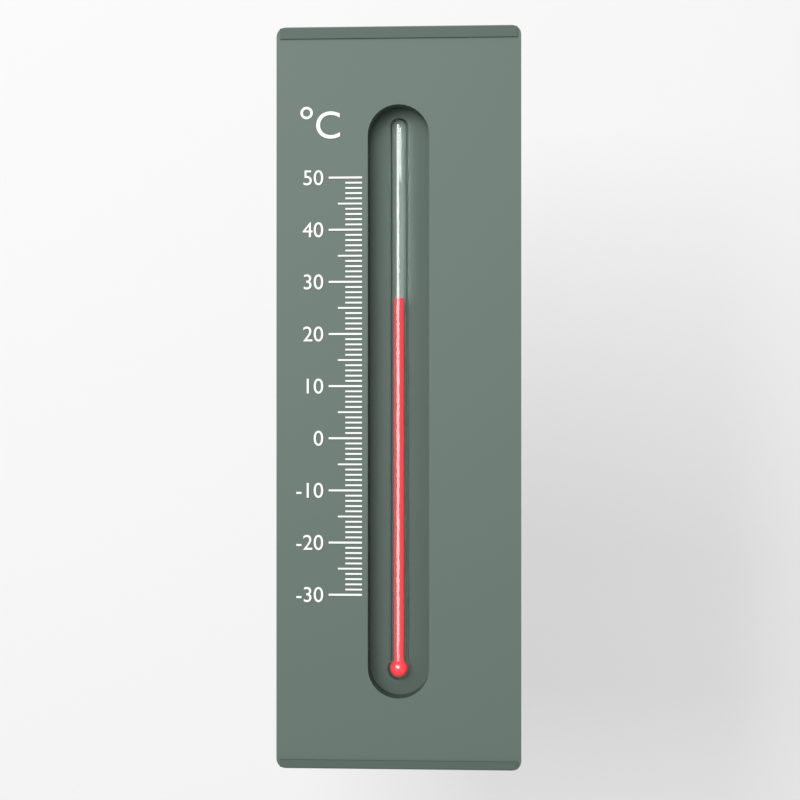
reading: 27 °C
